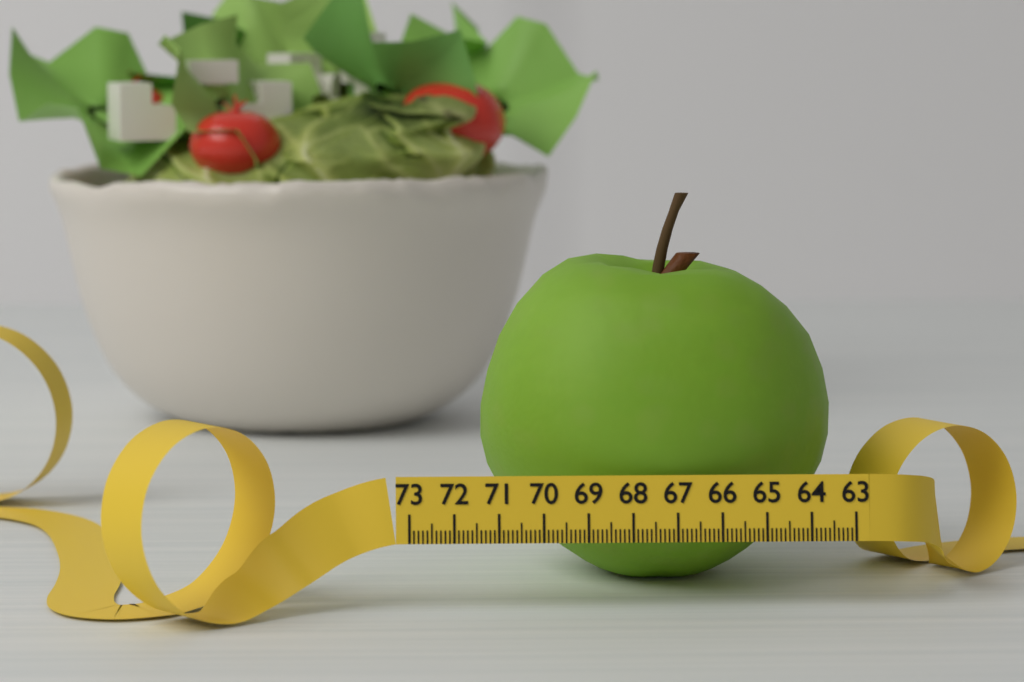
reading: 71.3 (no unit)
